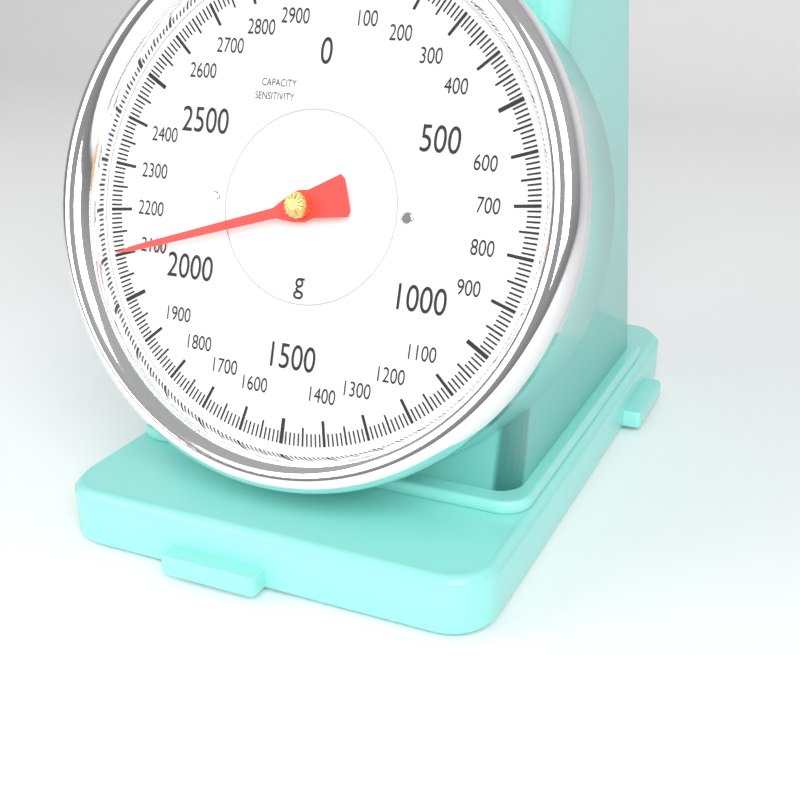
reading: 2100 g
